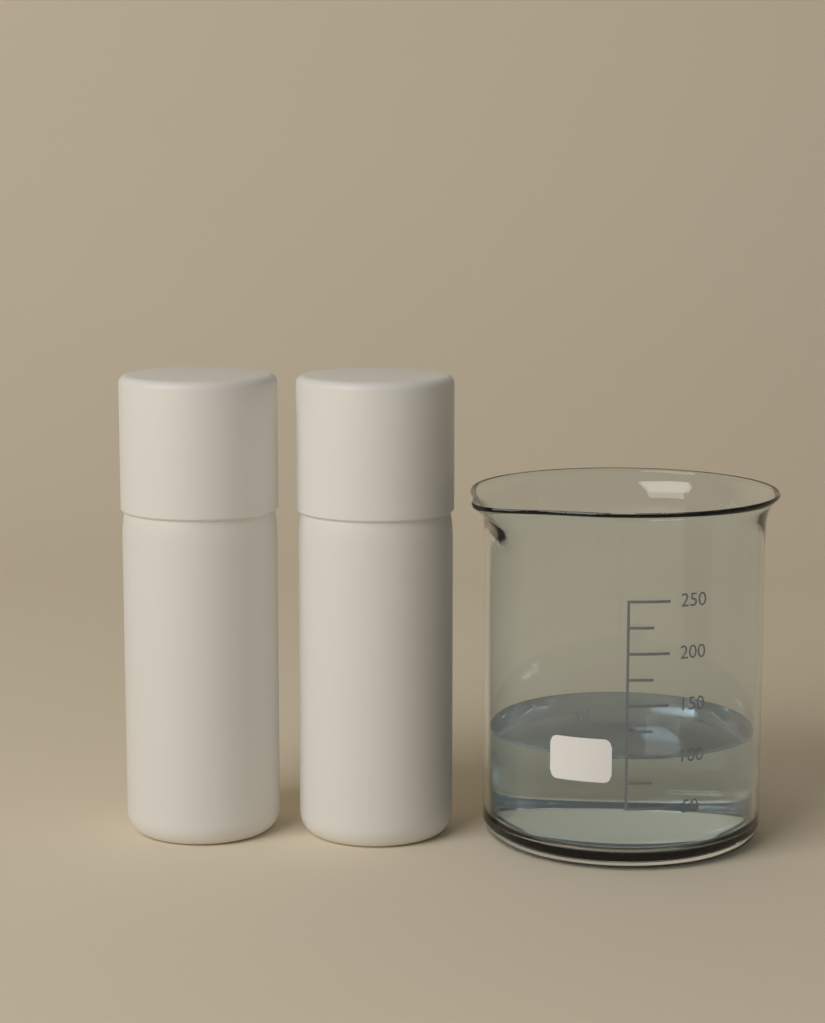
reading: 100 ml
